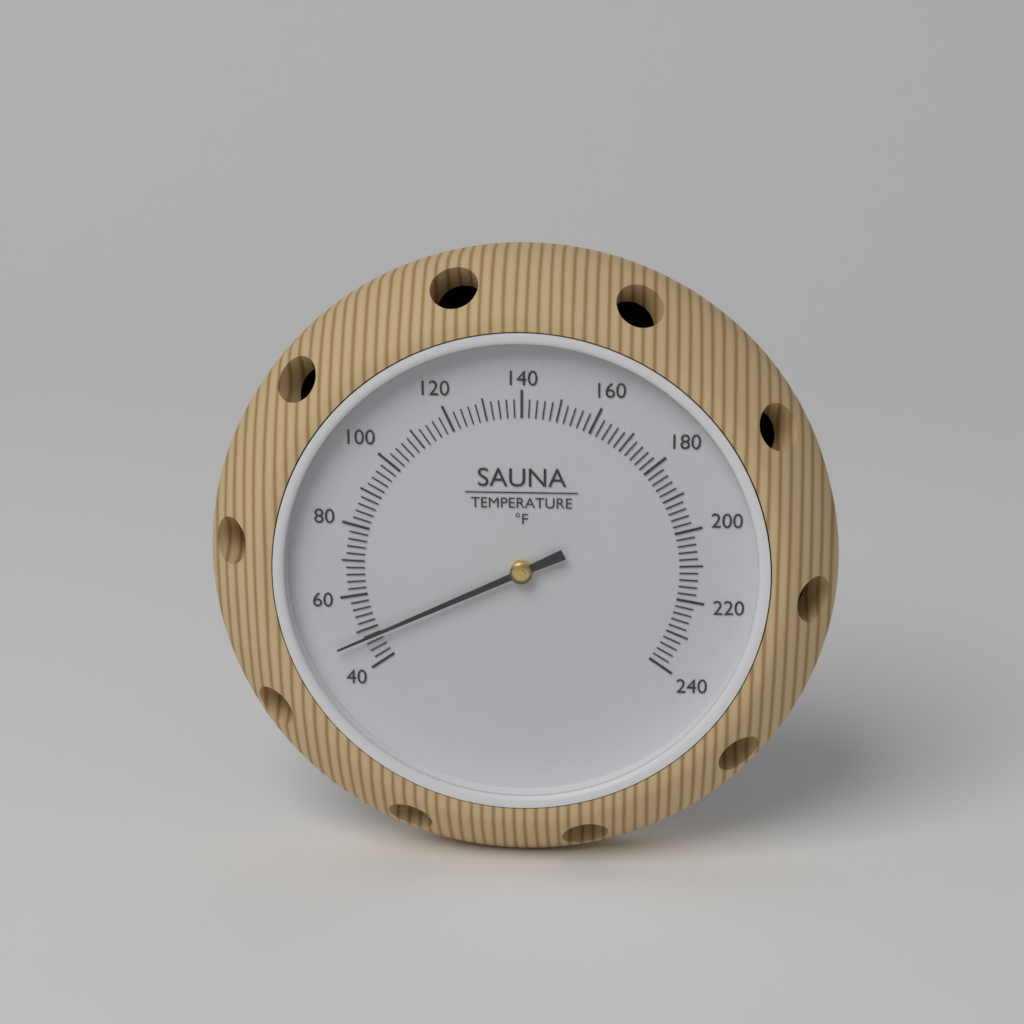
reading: 48 °F
